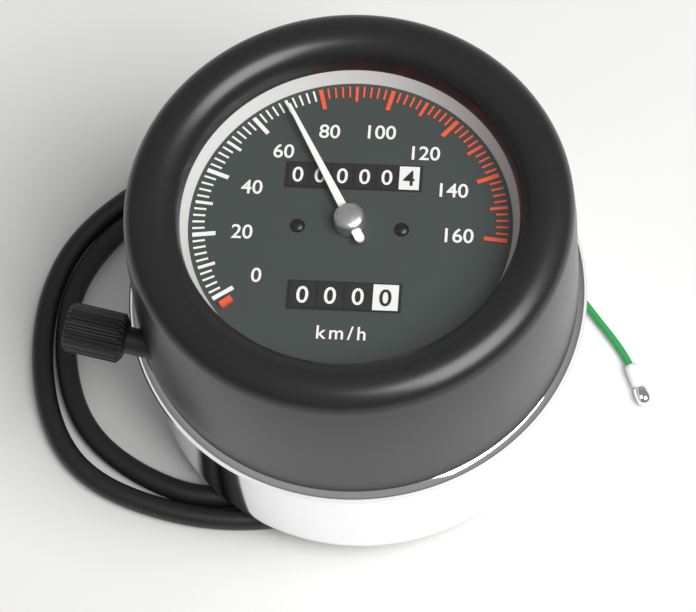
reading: 70 km/h
